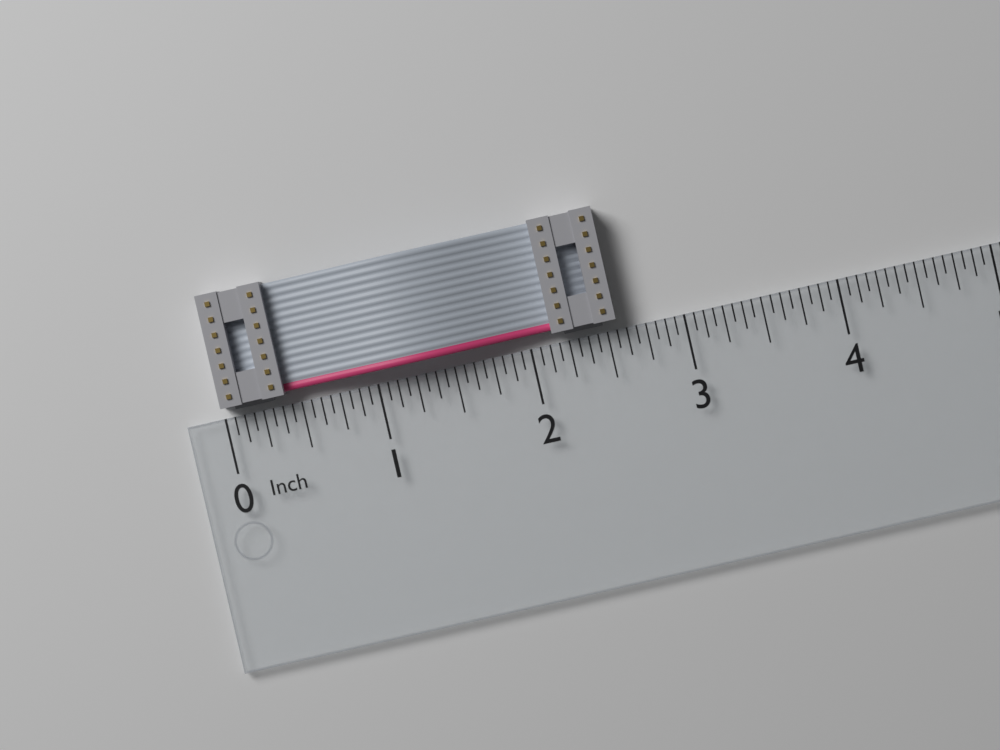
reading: 2.5625 in
